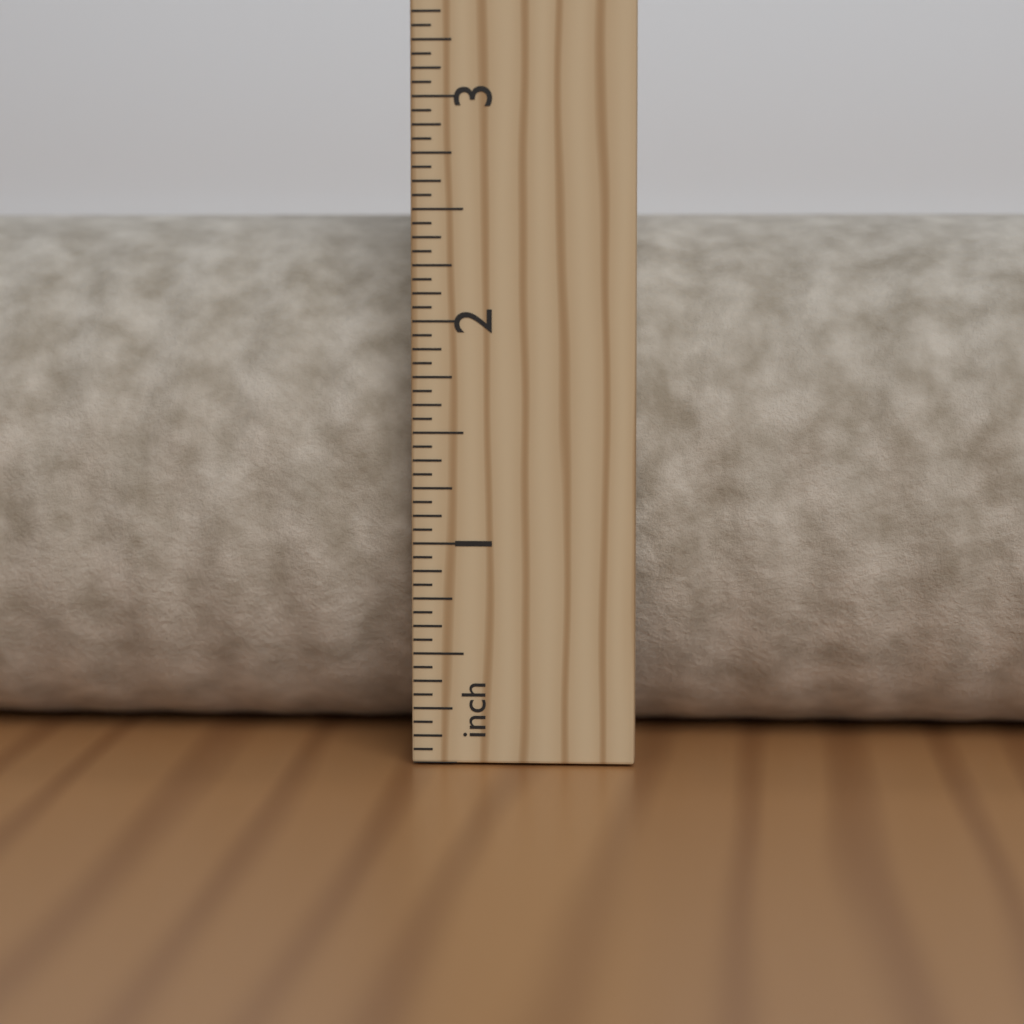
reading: 2.5000 in
